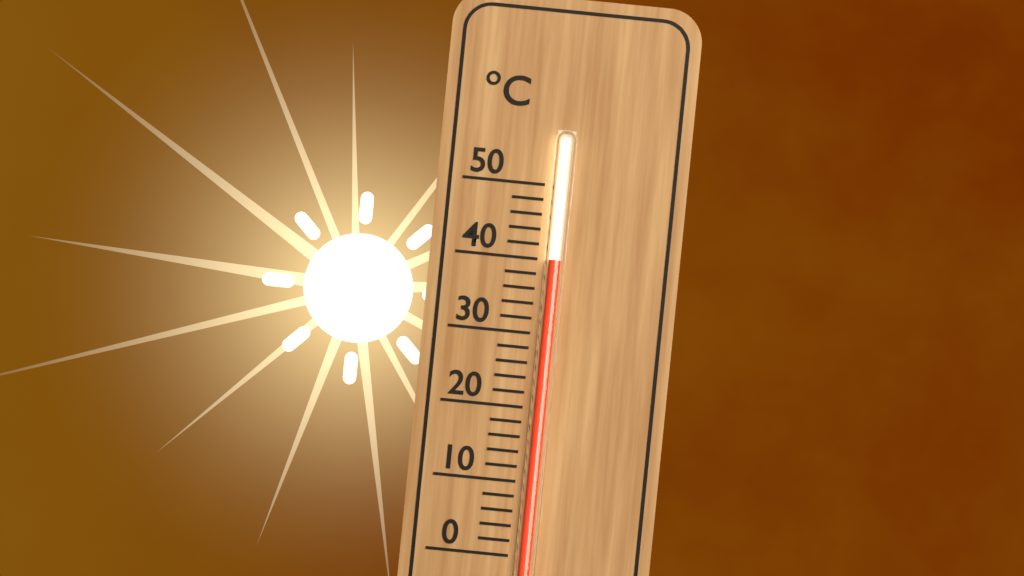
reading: 40 °C
